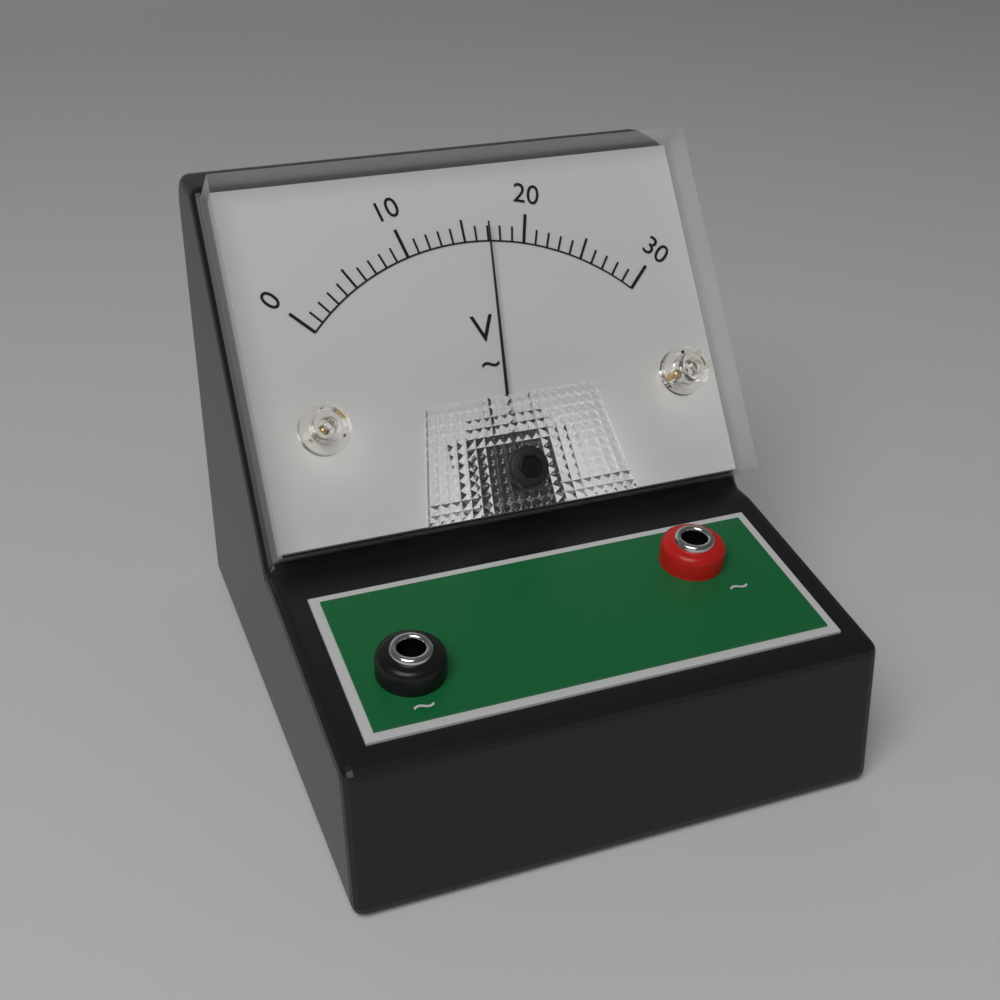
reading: 17 V
